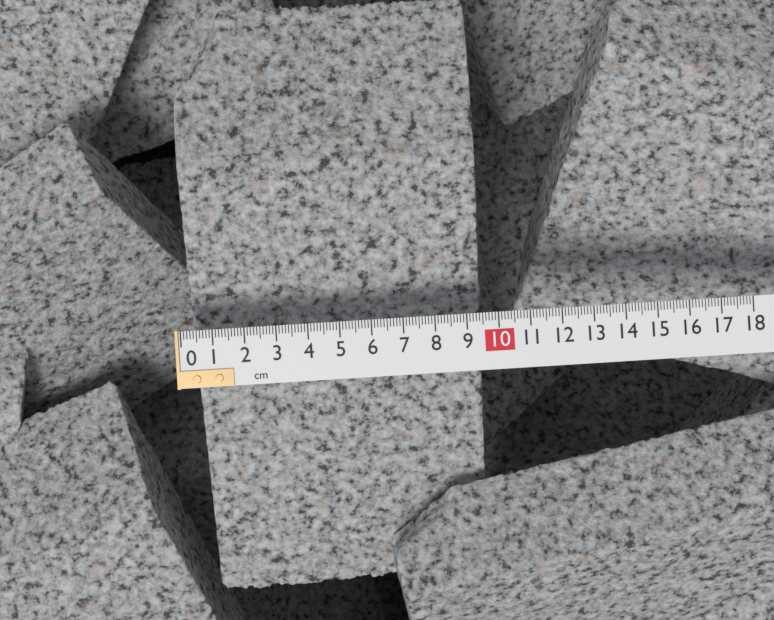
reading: 9.6 cm
